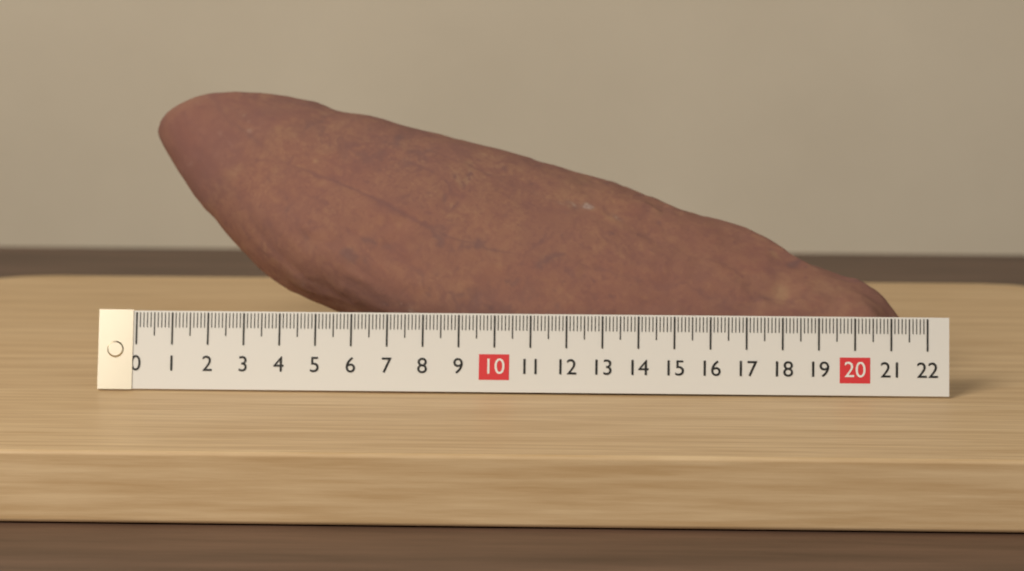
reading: 21.4 (no unit)
